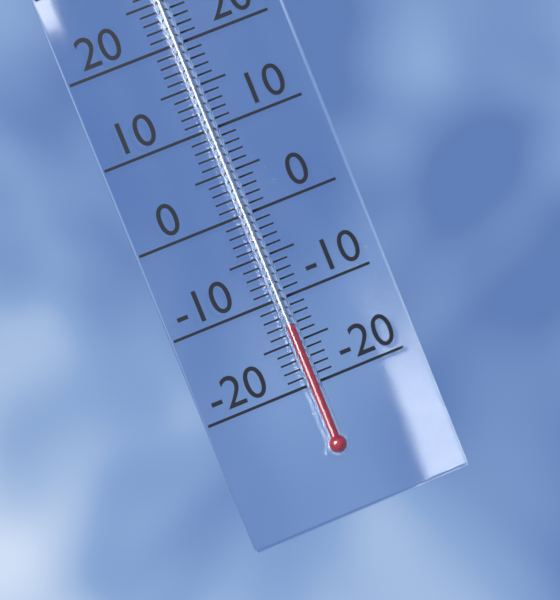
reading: -13 °C
